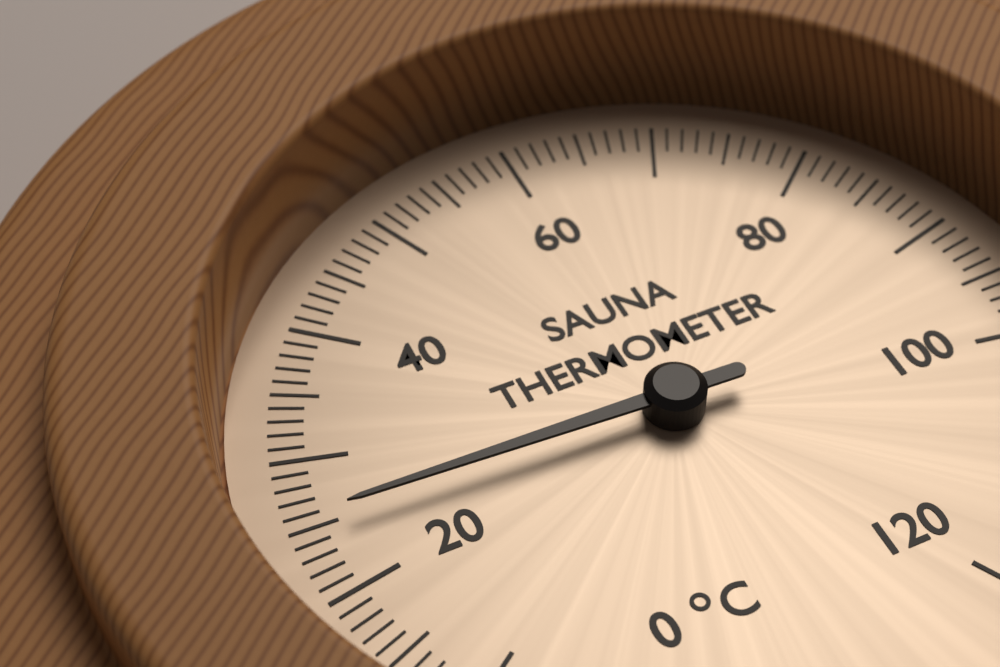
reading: 25 °C
